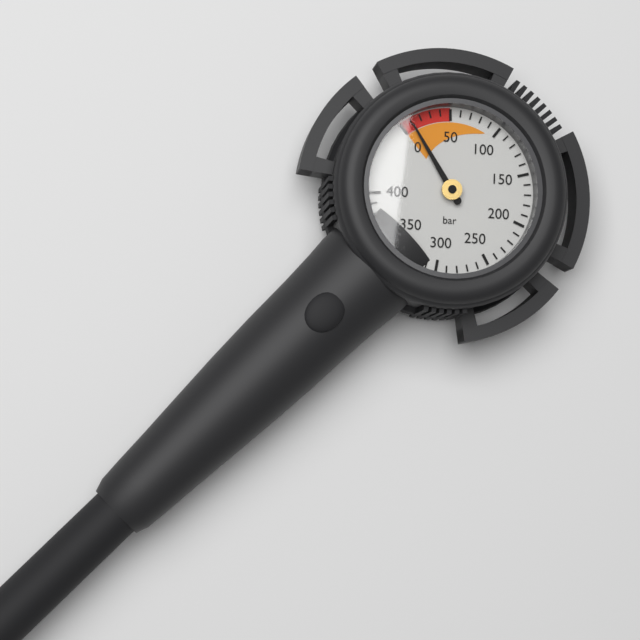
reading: 10 bar
